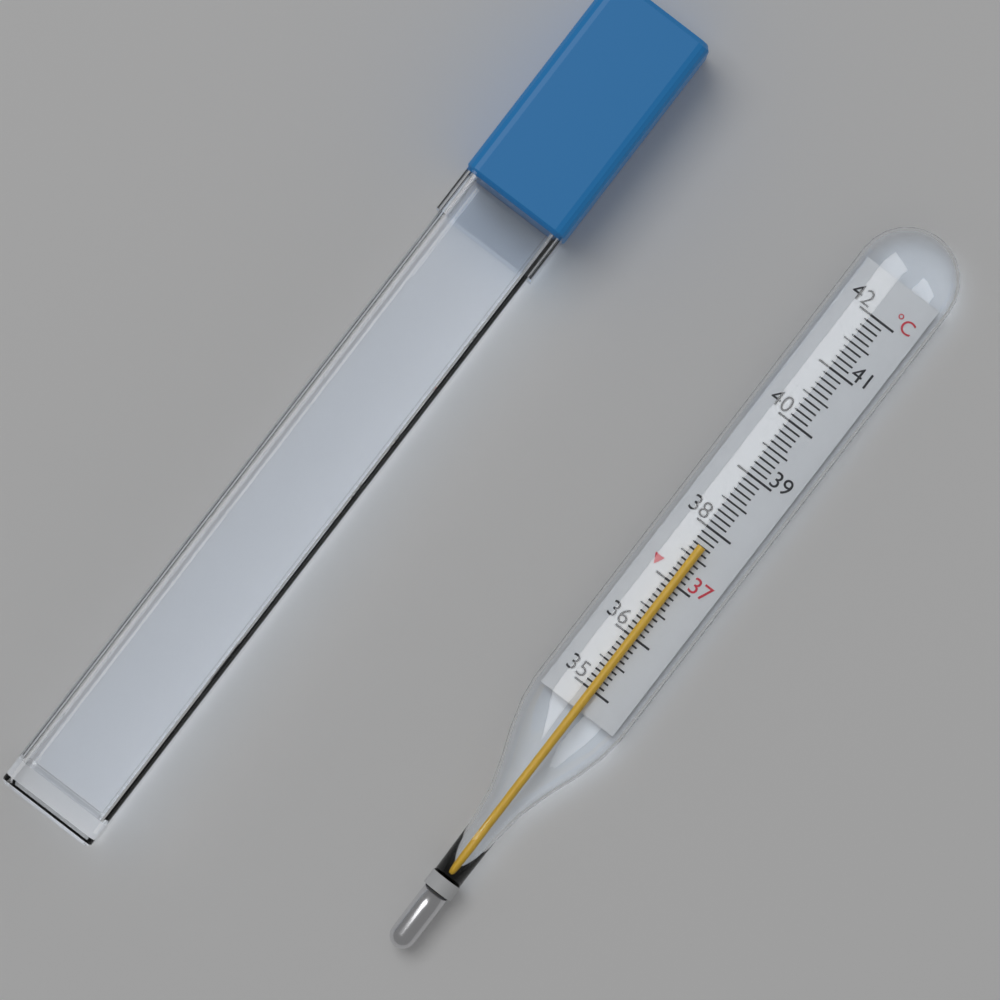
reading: 37.7 °C
